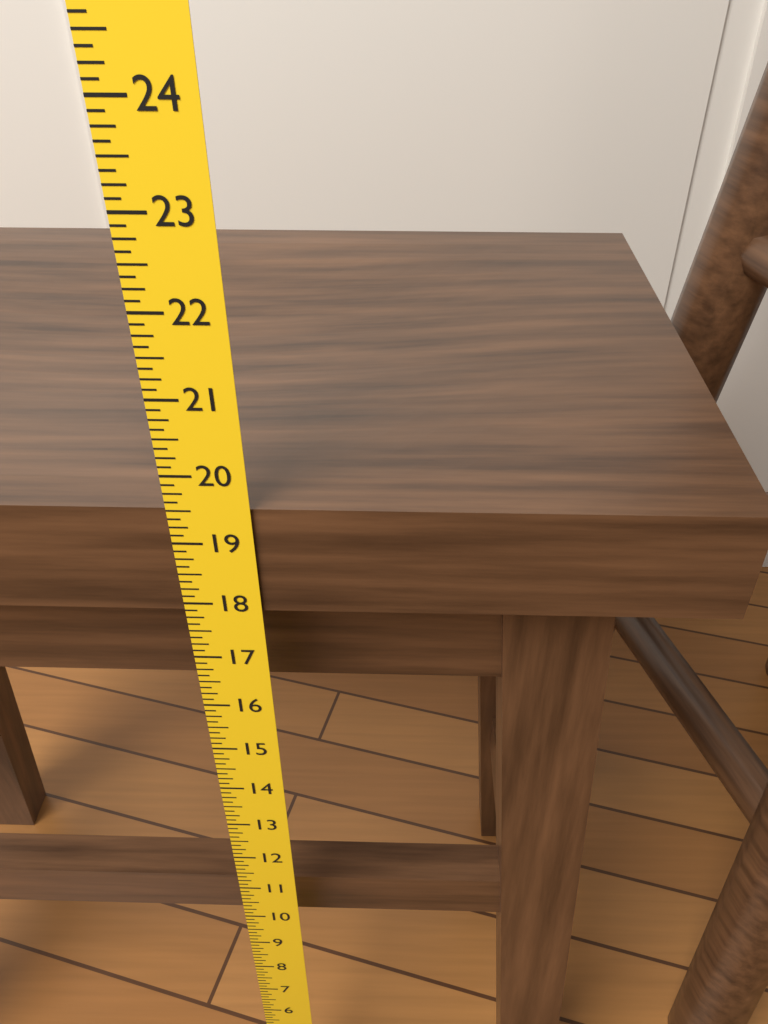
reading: 19.500 in
